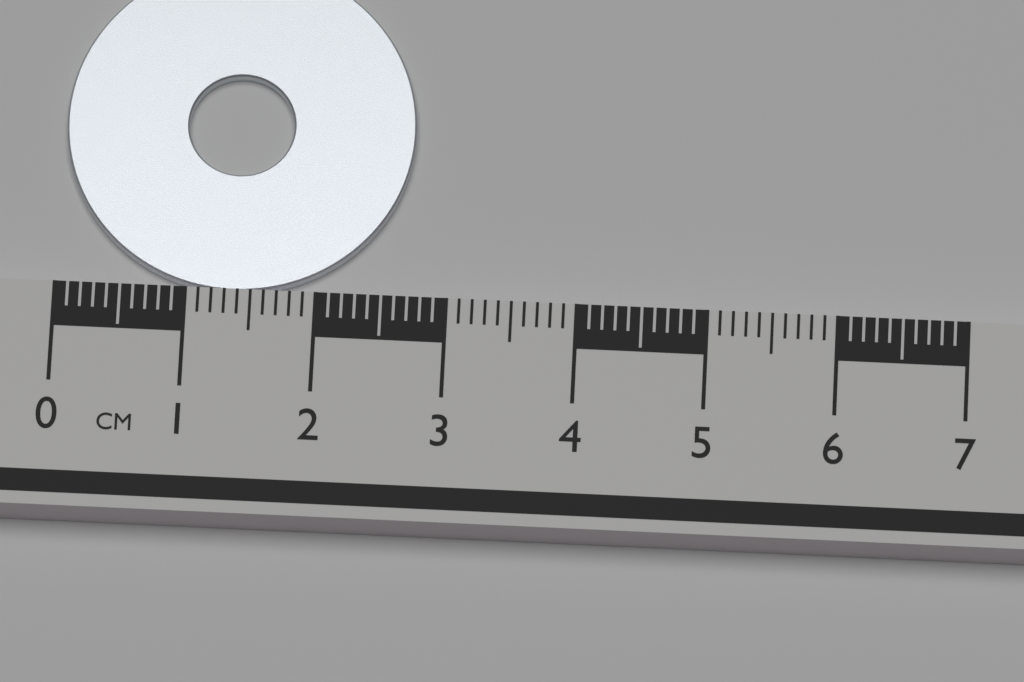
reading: 2.7 cm
